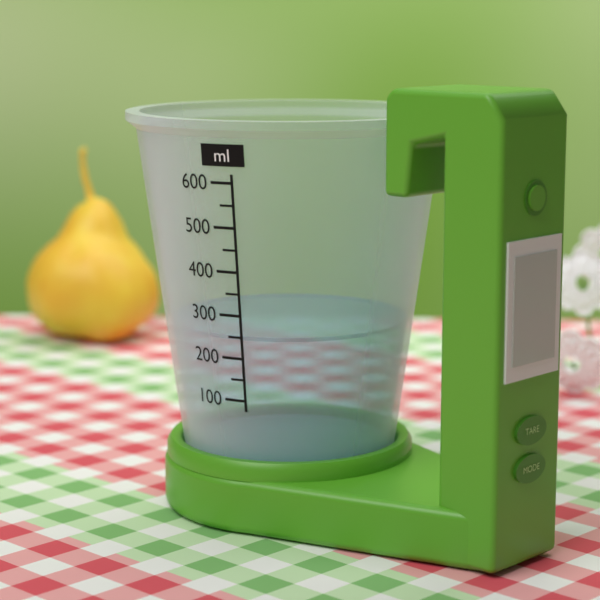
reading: 250 ml
